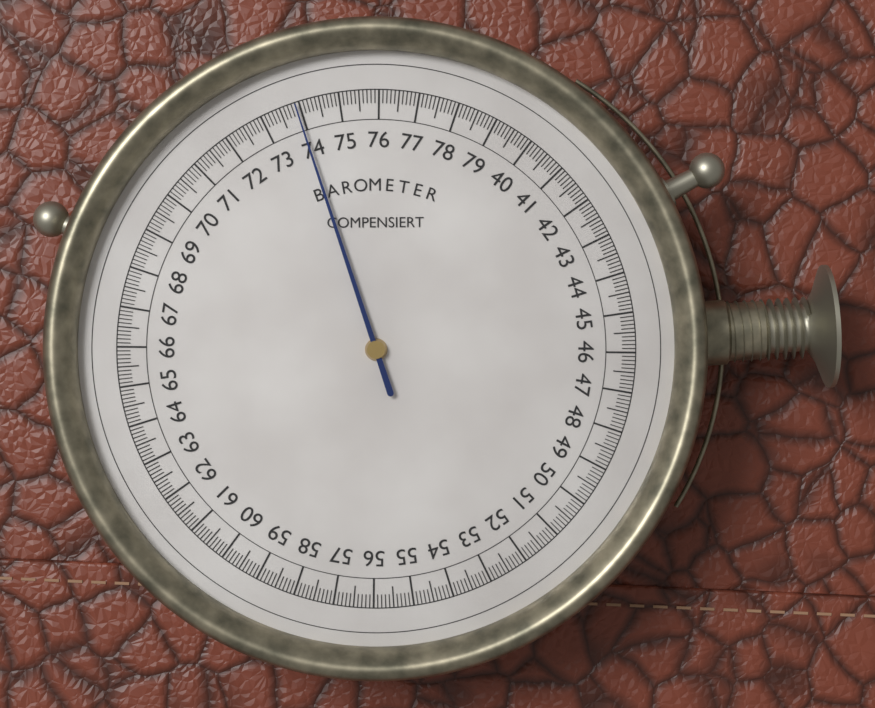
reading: 73.9 (no unit)
